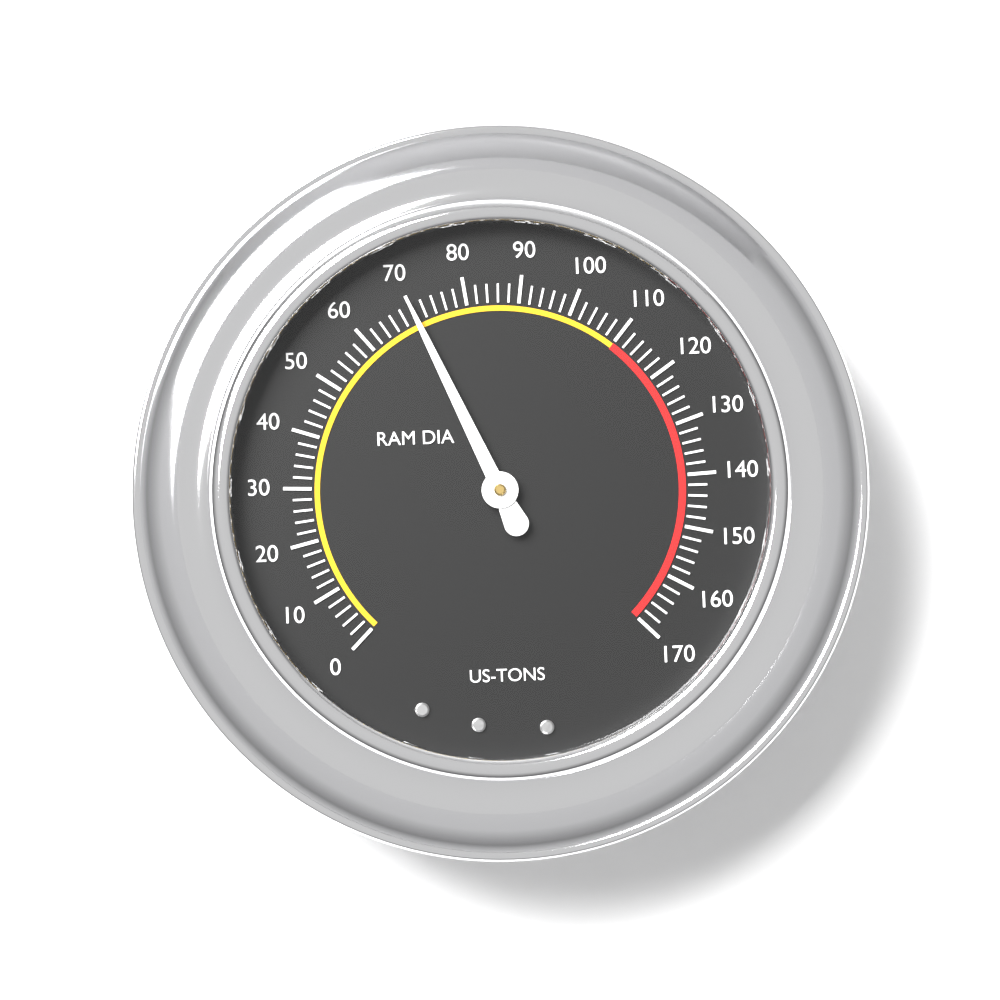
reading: 70 US-TONS
